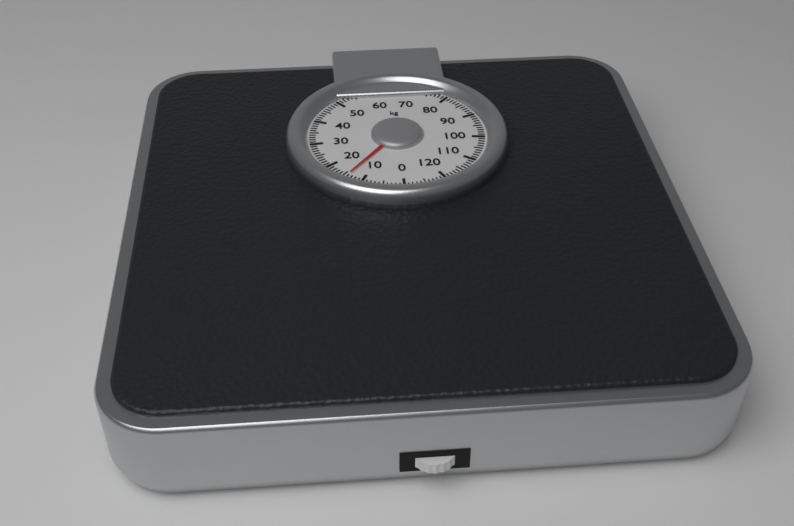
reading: 14 kg
